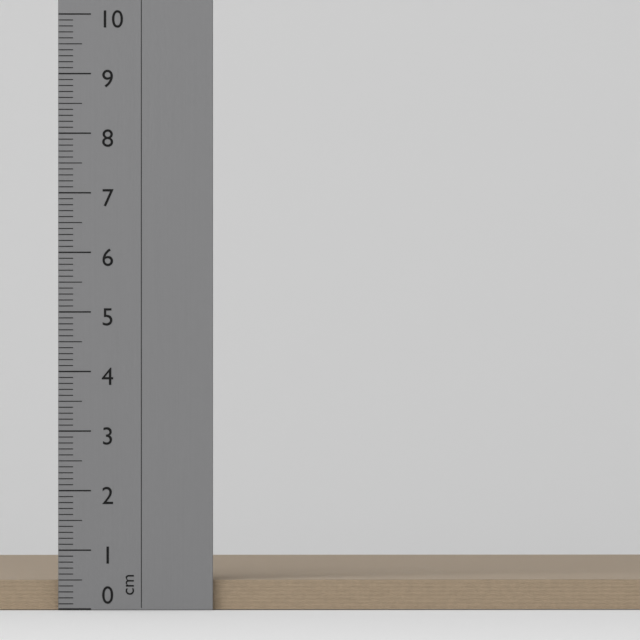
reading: 0.5 cm
